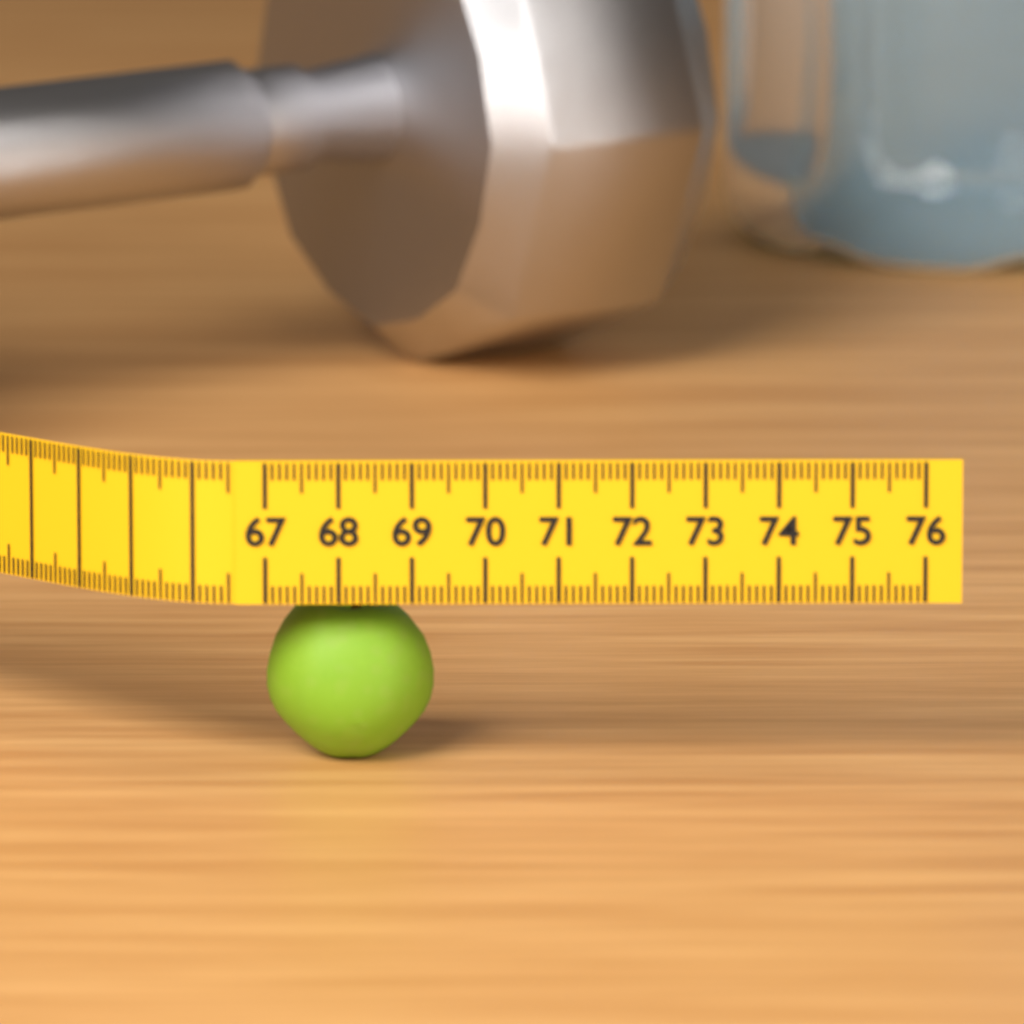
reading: 69.3 (no unit)
